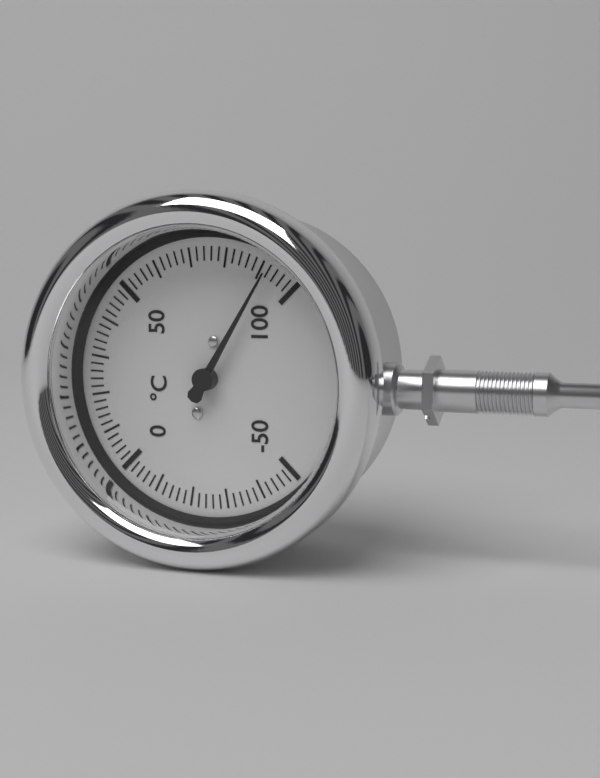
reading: 92 °C
